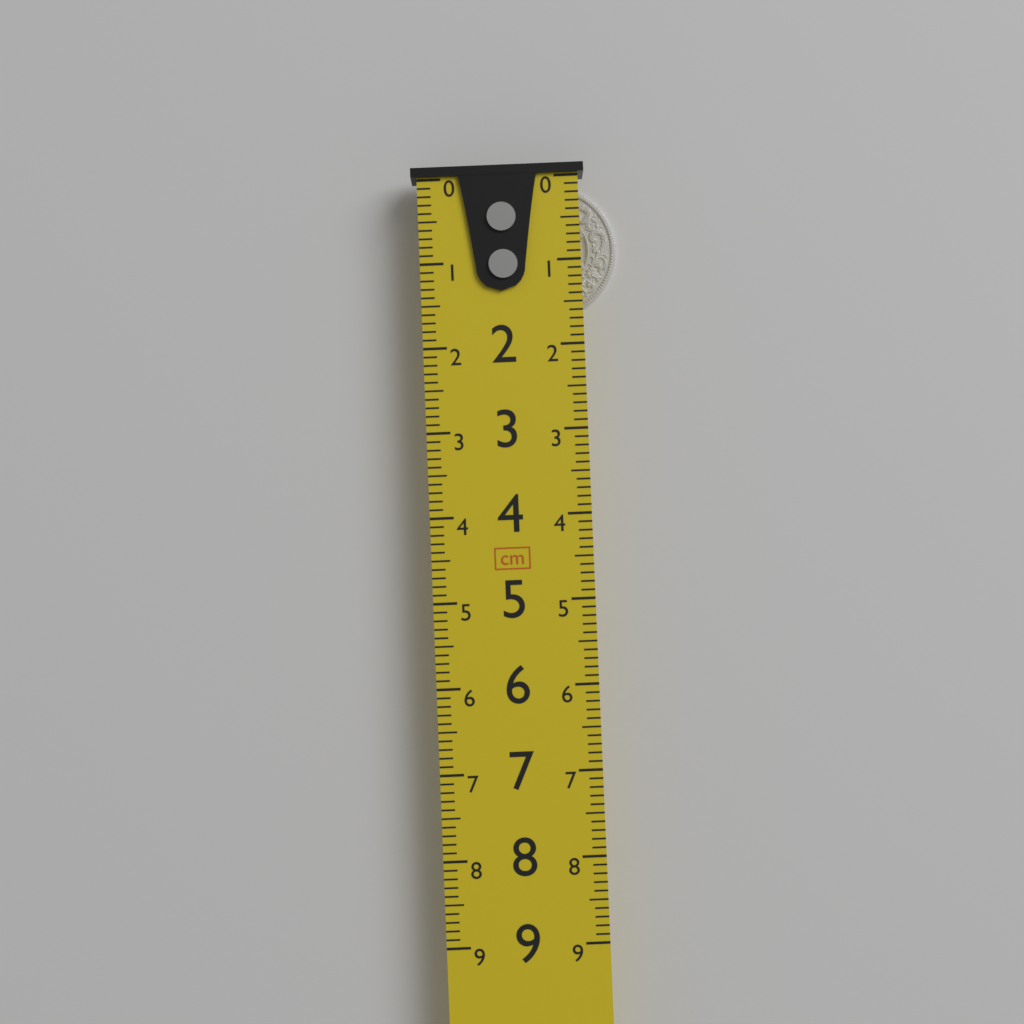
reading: 1.6 cm
